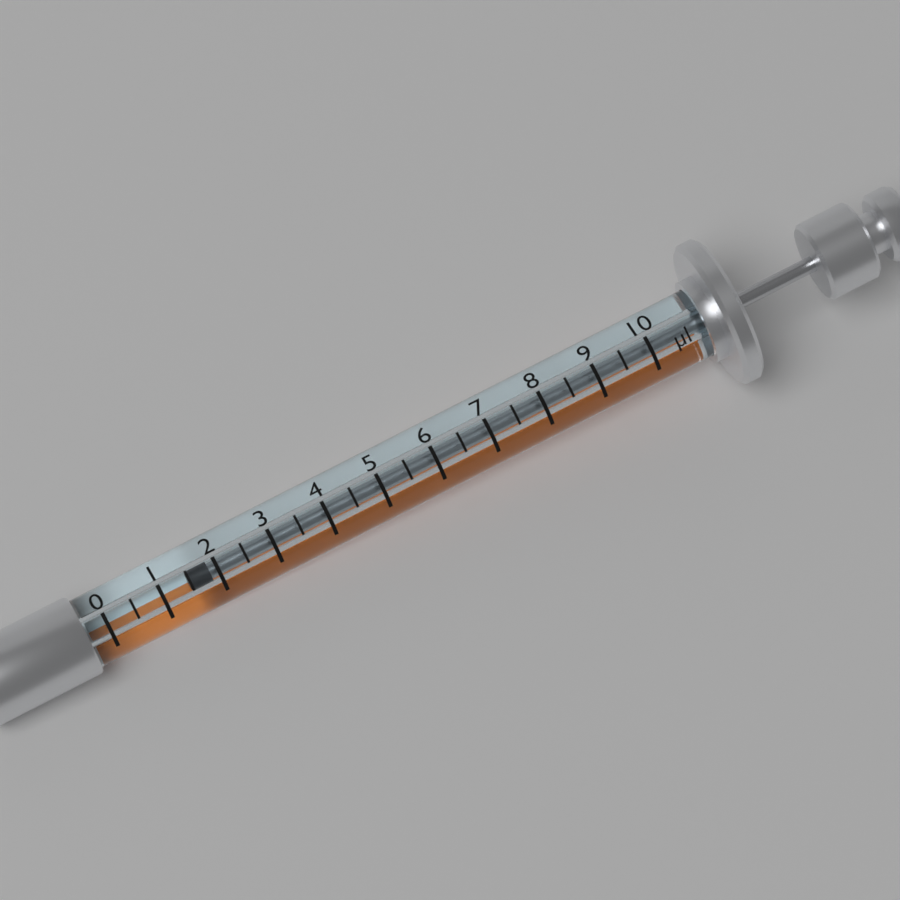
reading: 1.5 µl
